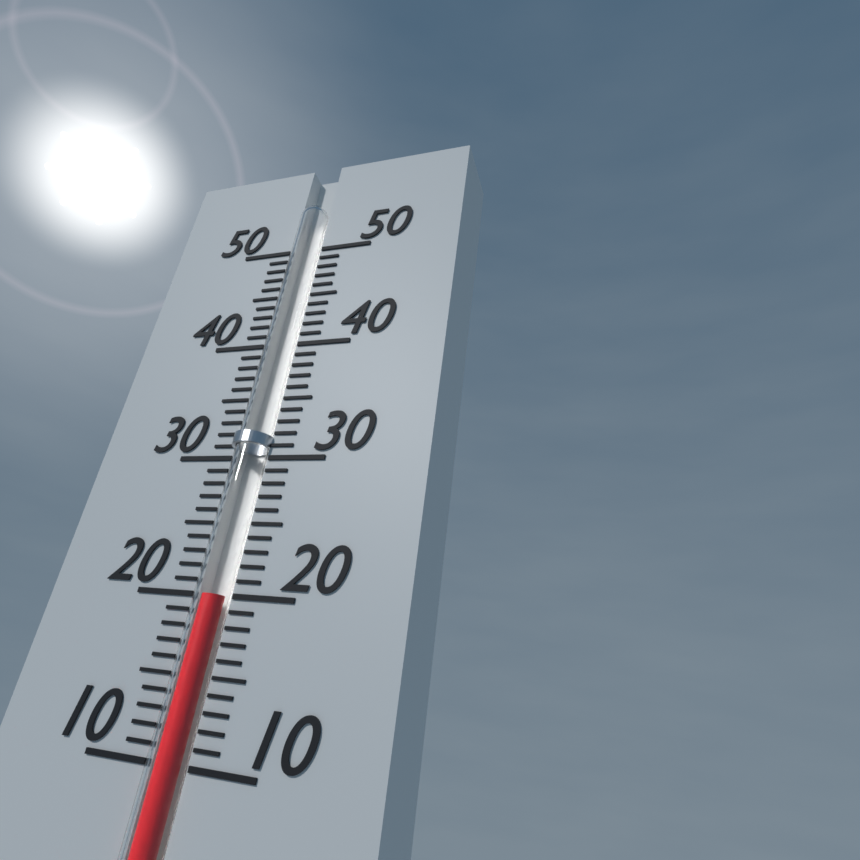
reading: 20 (no unit)
